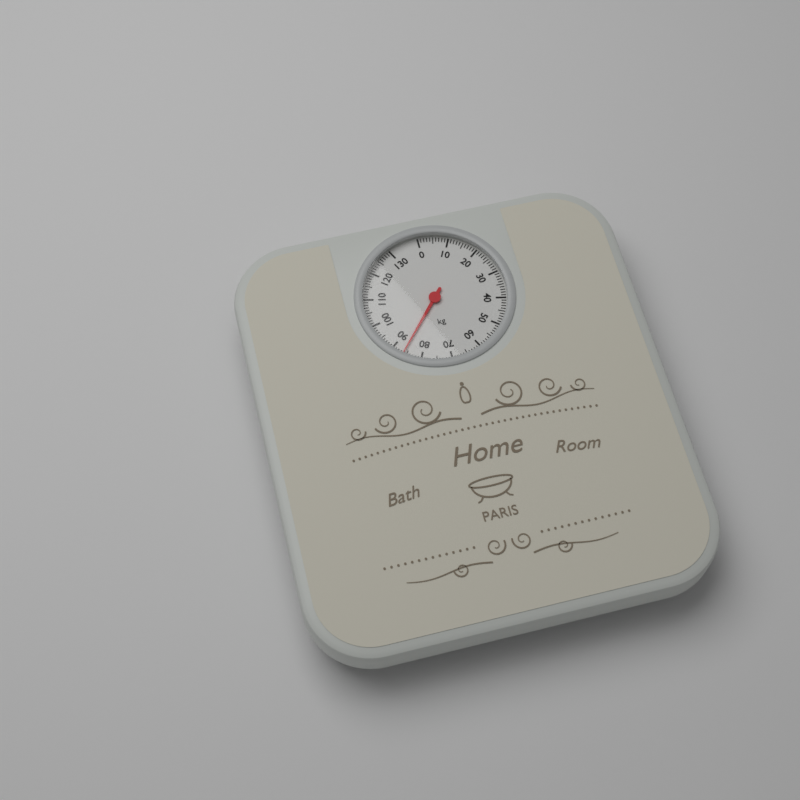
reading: 86 kg
